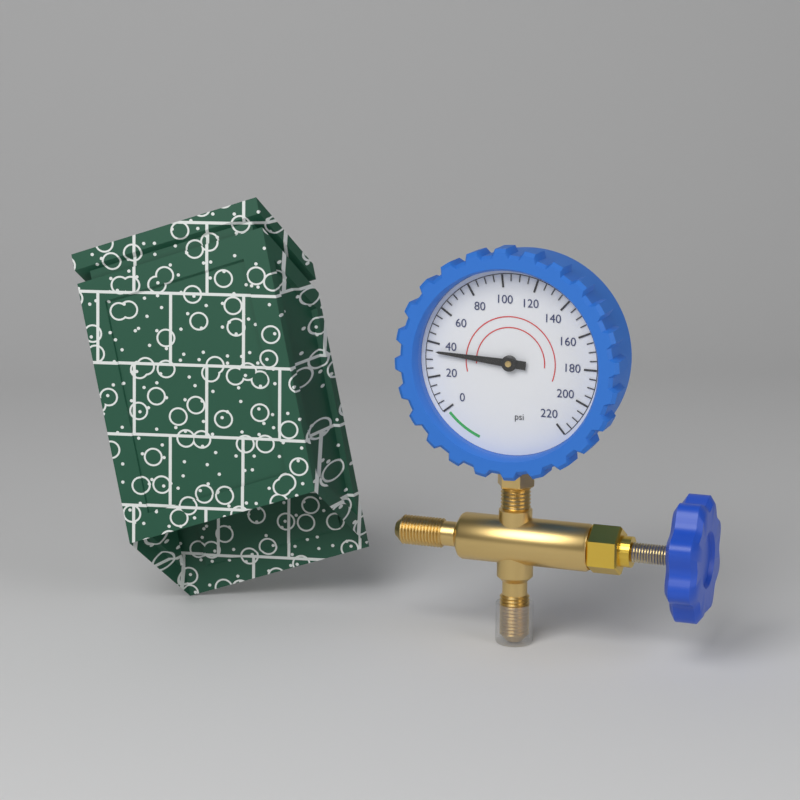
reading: 35 psi
